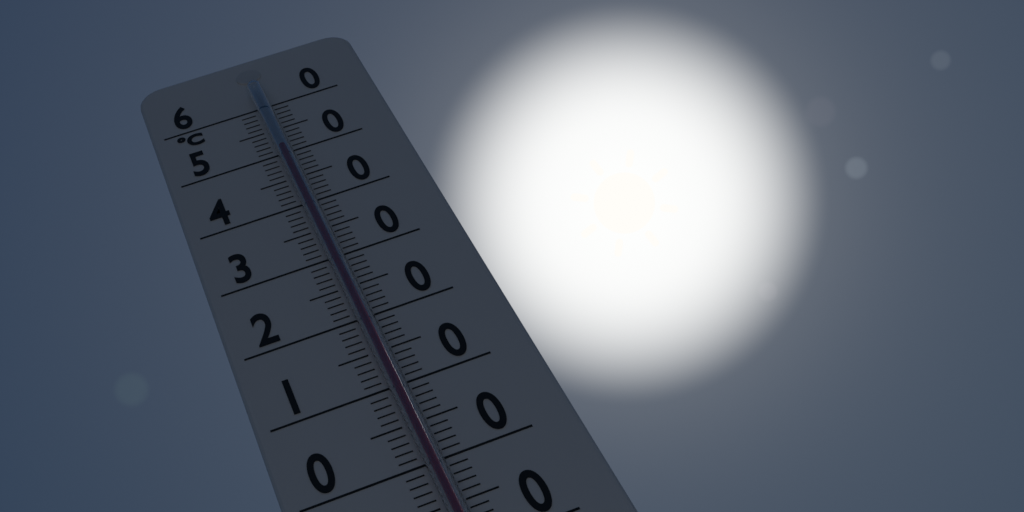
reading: 50 °C
